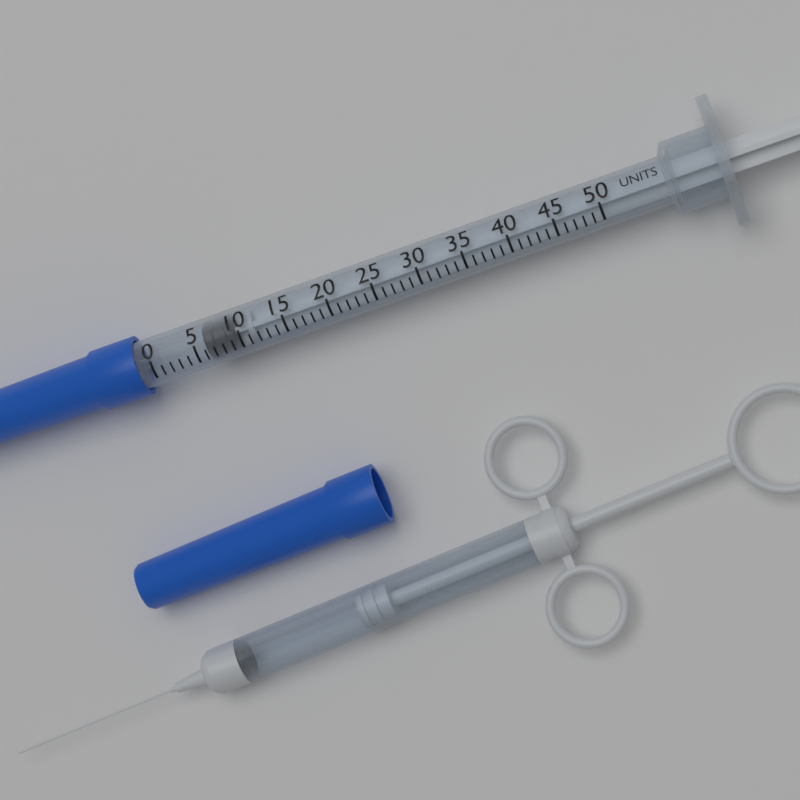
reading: 6 units
